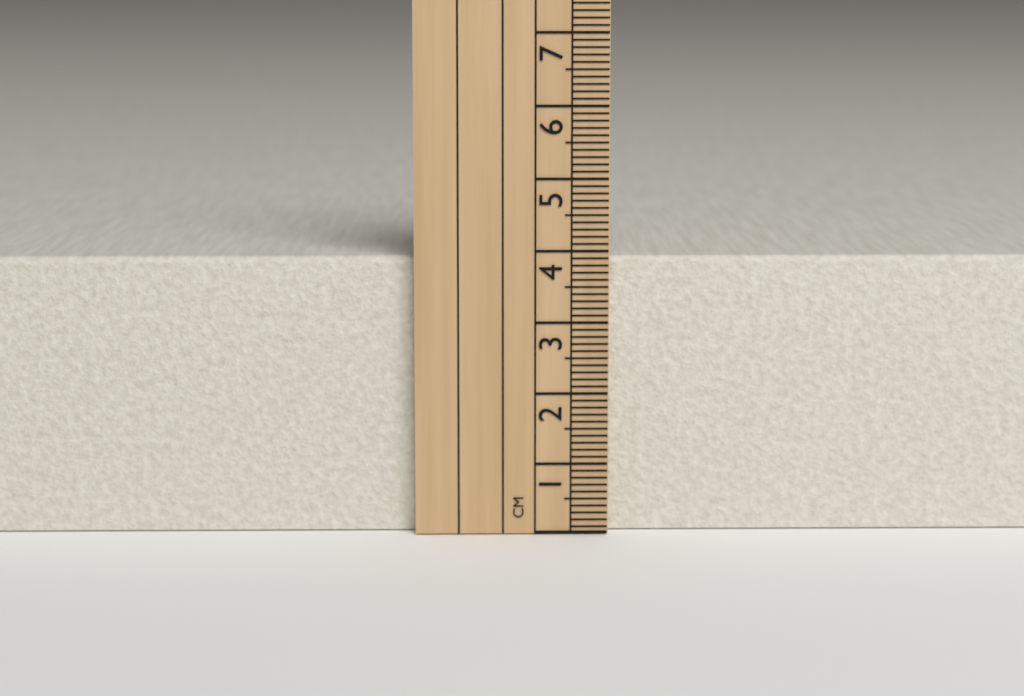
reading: 3.9 cm
